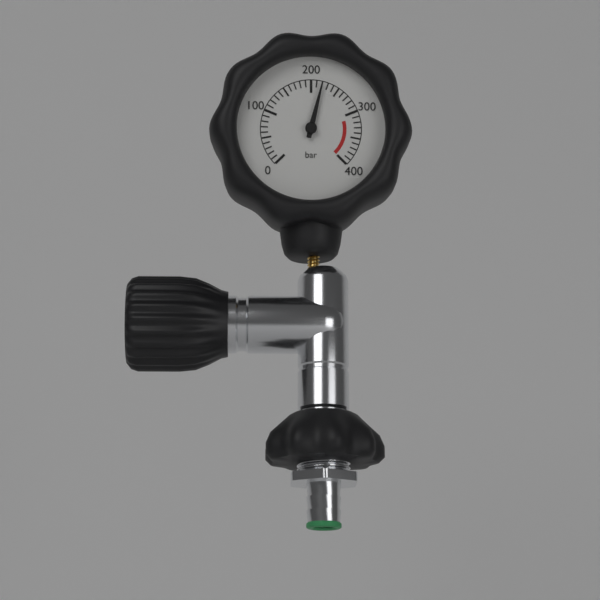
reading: 220 bar
